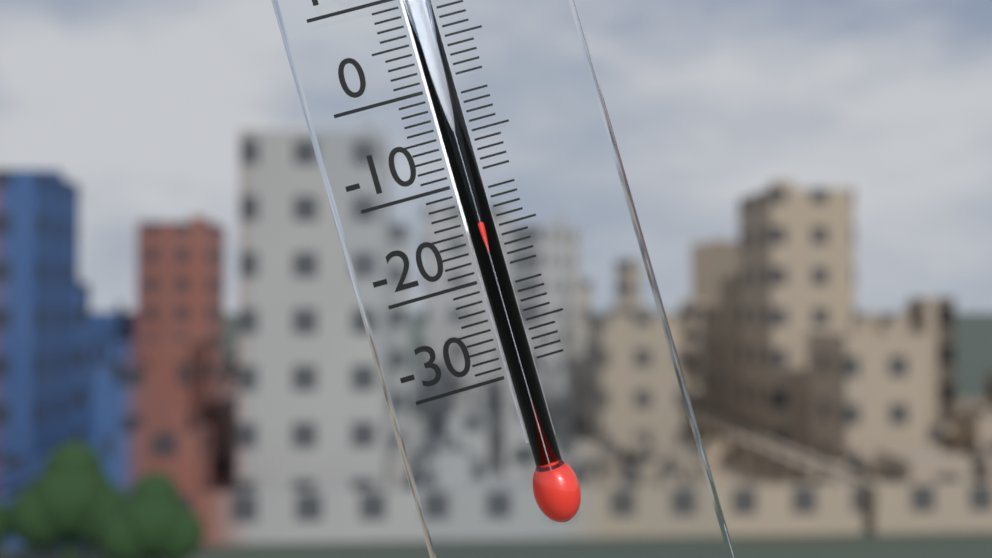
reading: -14 °C
